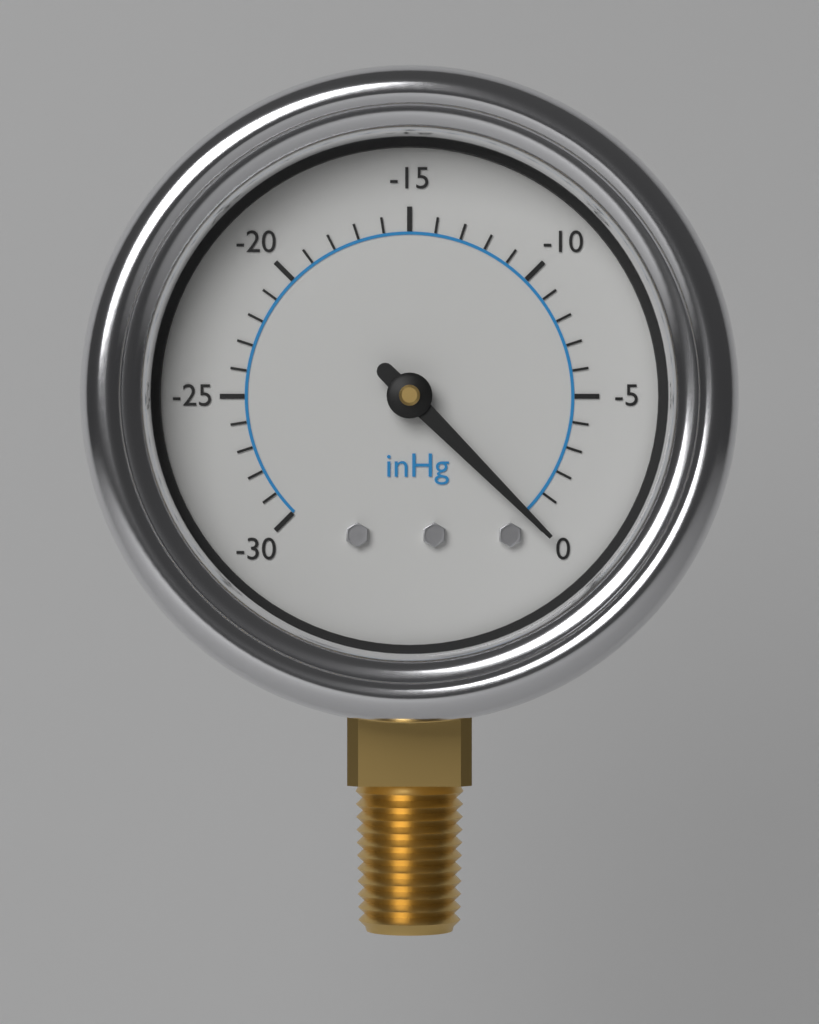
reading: 0 inHg
